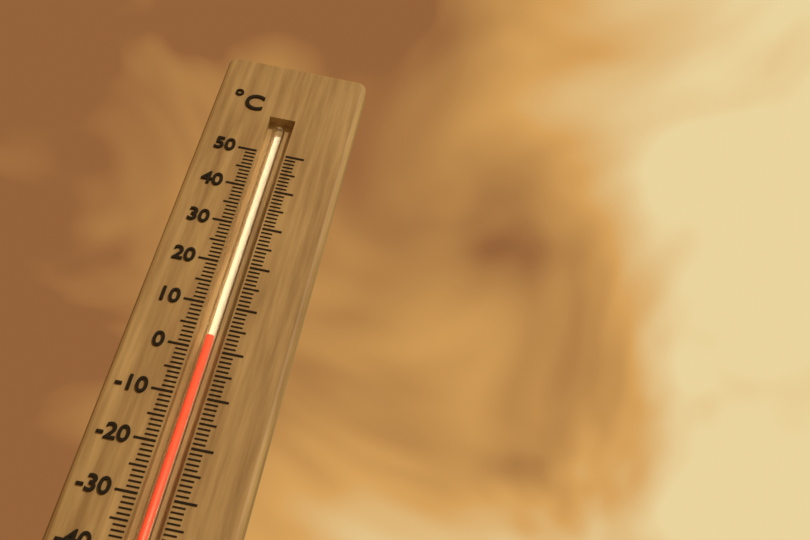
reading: 3 °C
